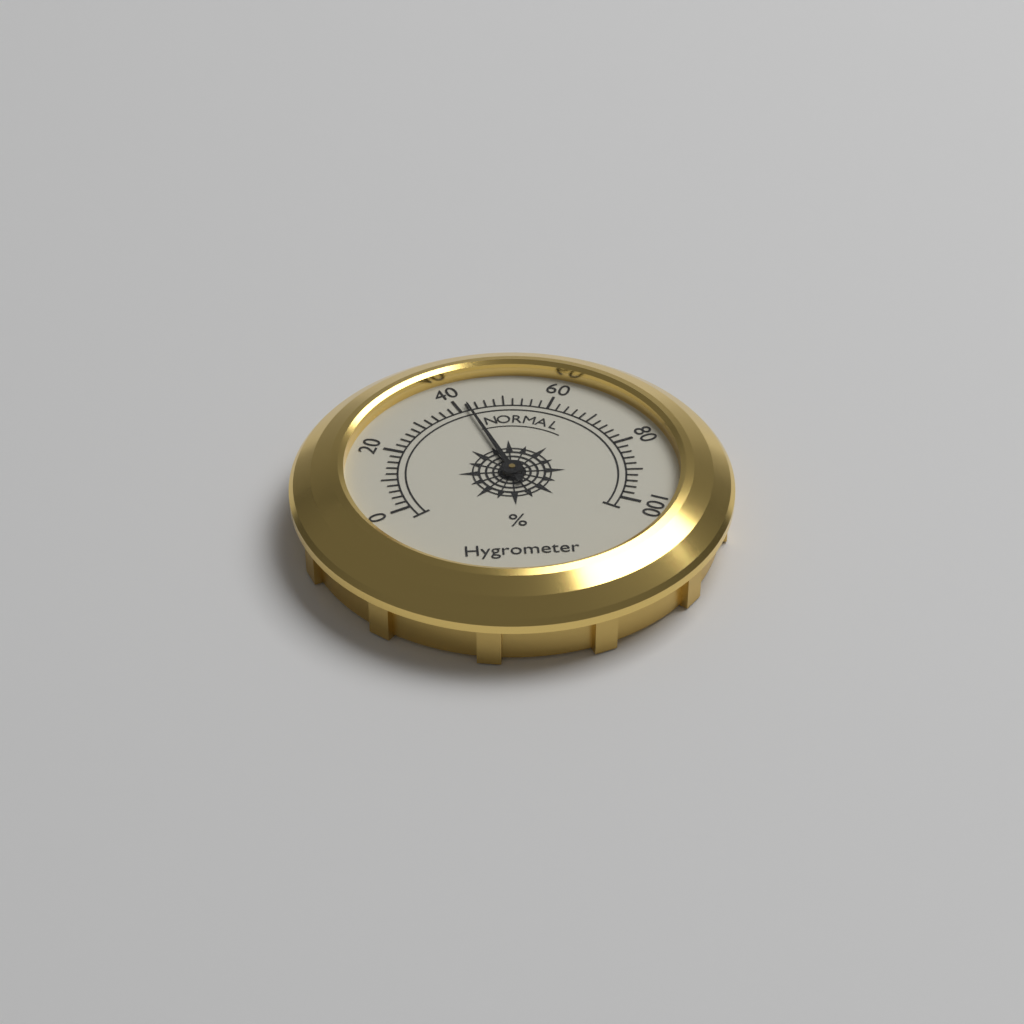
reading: 42 %
